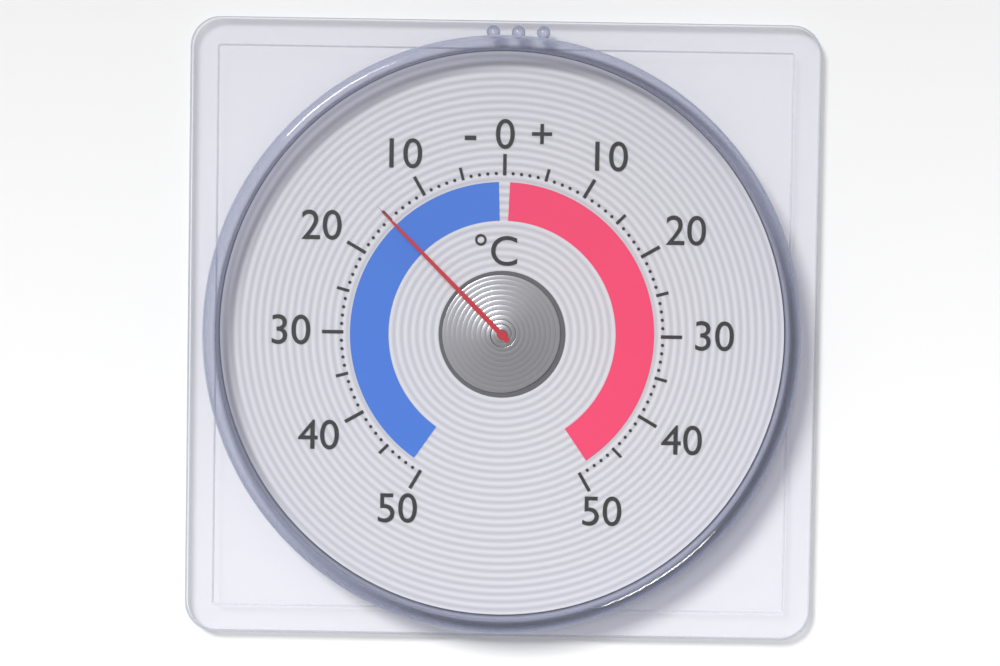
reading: -15 °C
